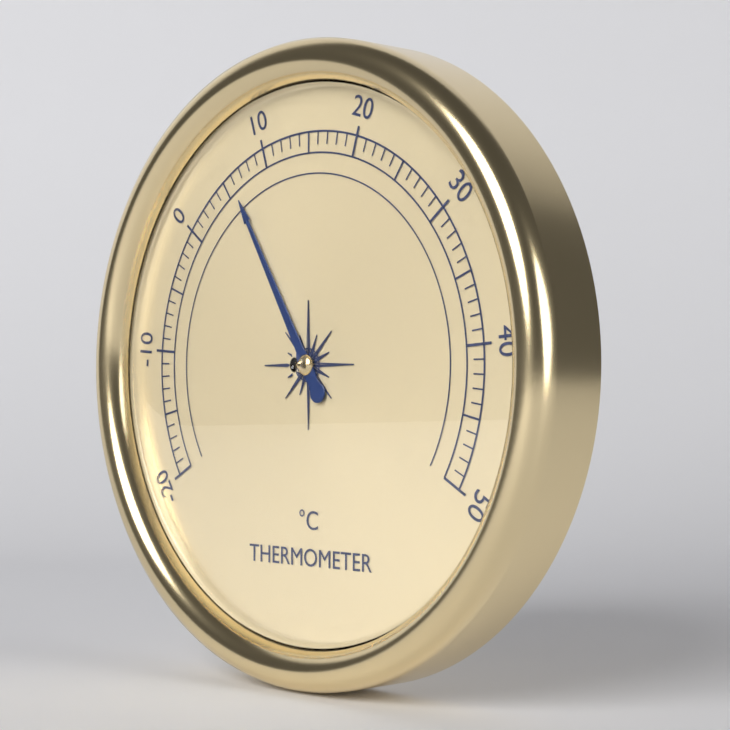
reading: 6 °C
